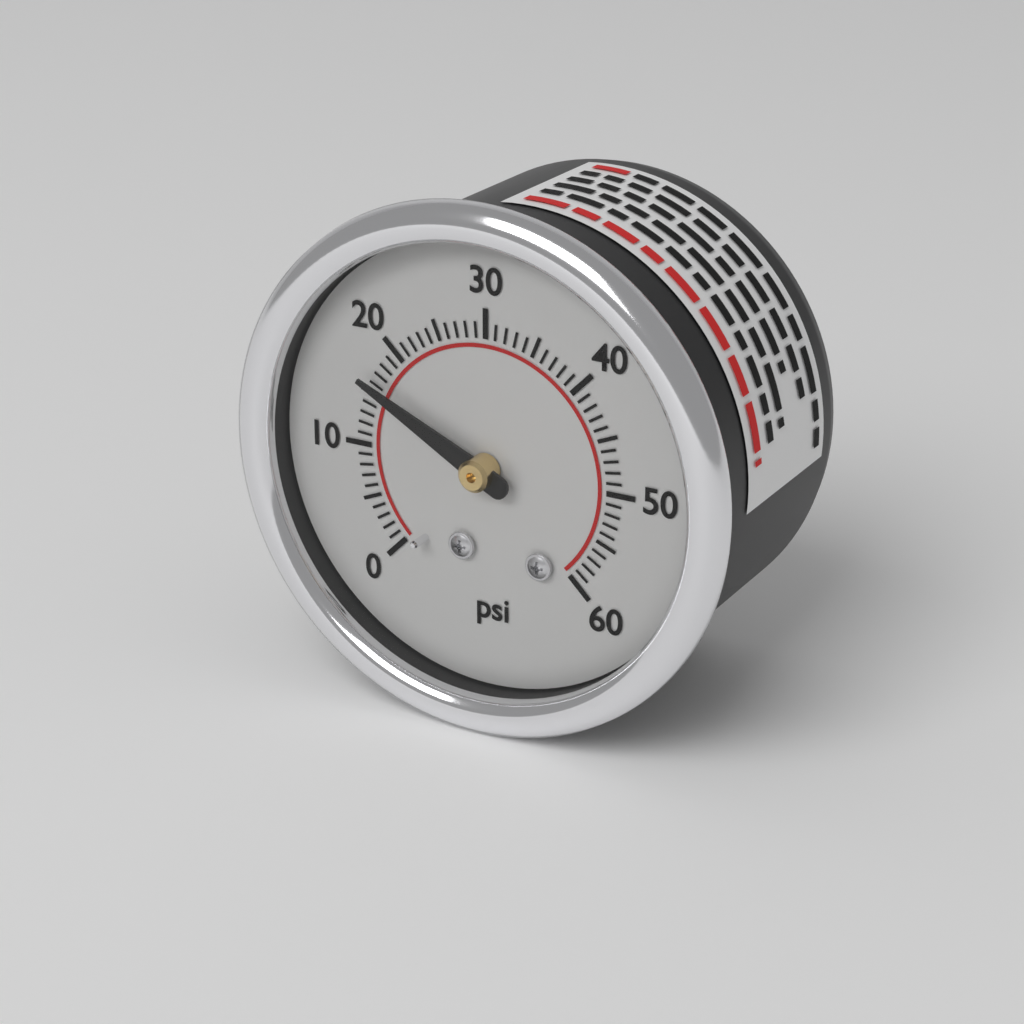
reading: 16 psi
